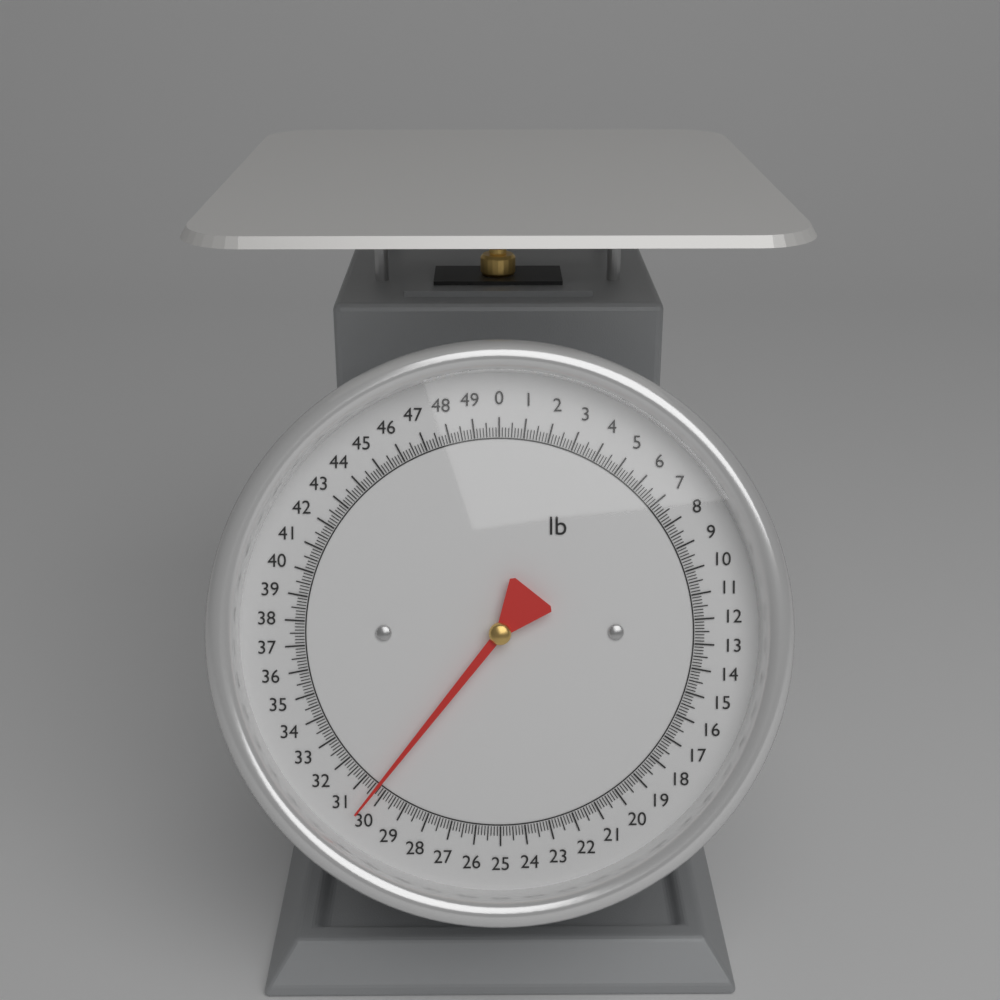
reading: 30.375 lb
